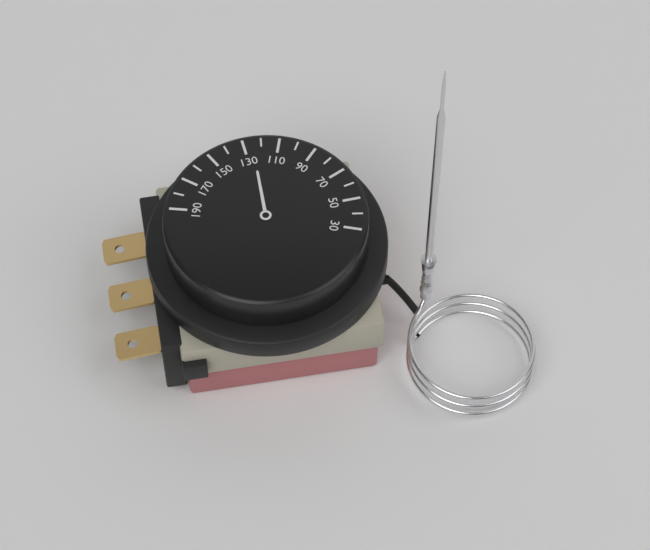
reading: 125 (no unit)
